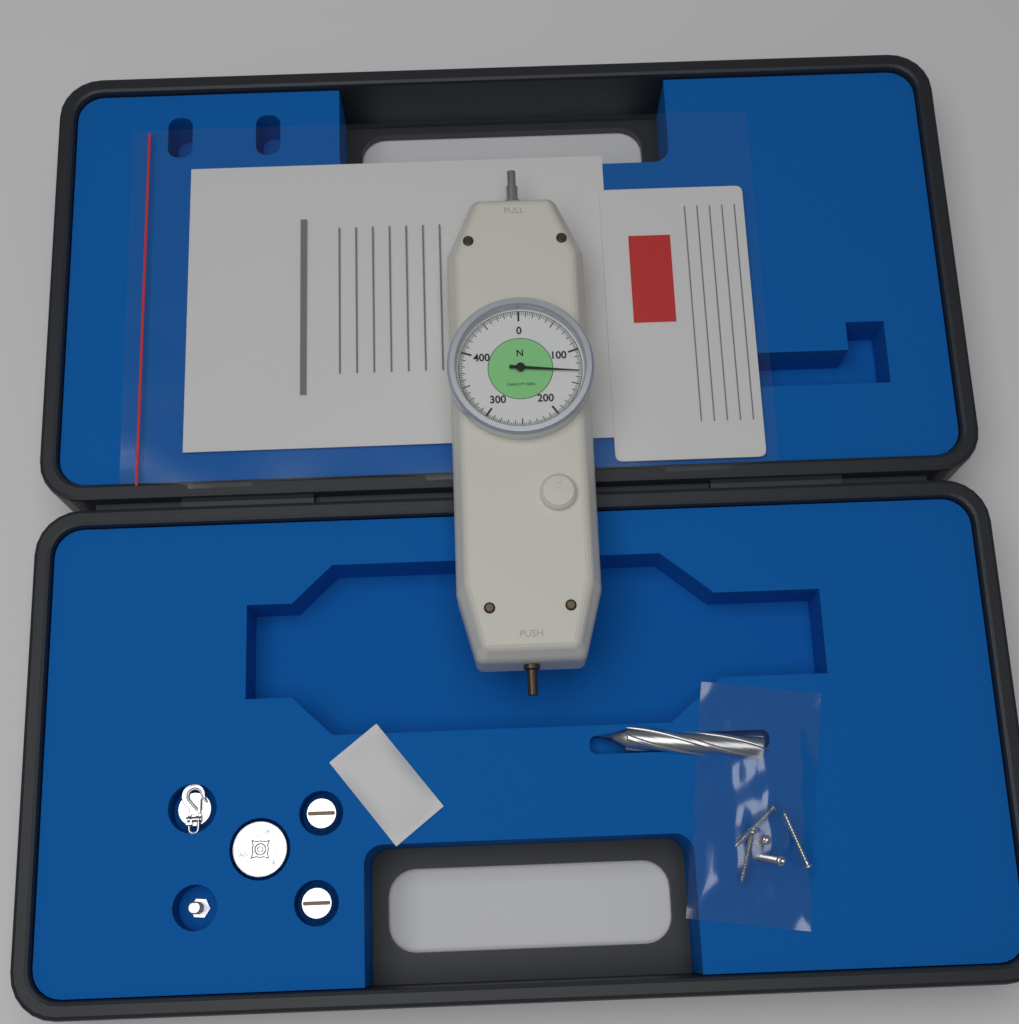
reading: 132.5 N
